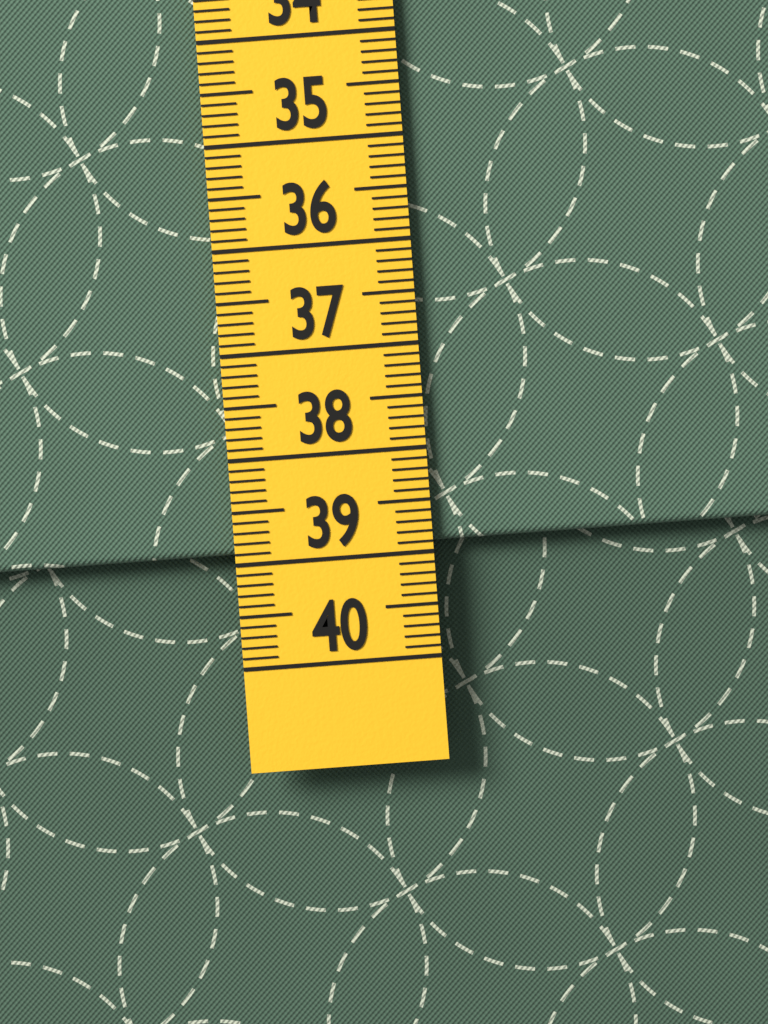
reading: 38.9 cm
